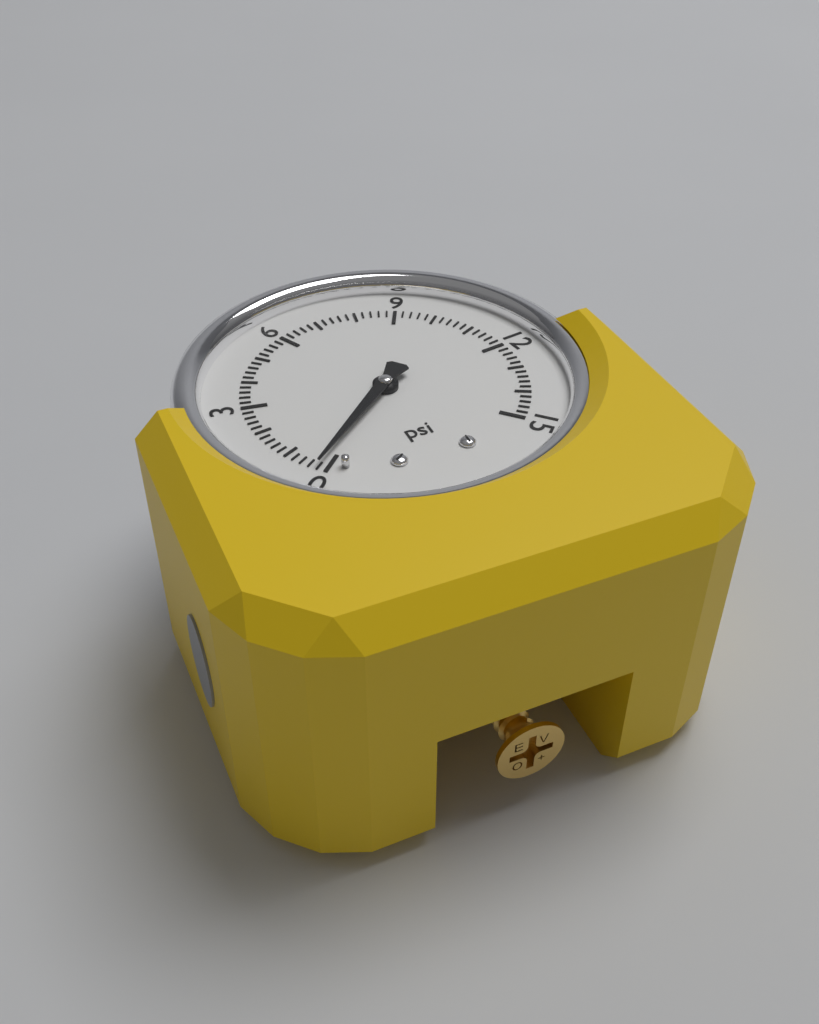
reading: 0.2 psi
